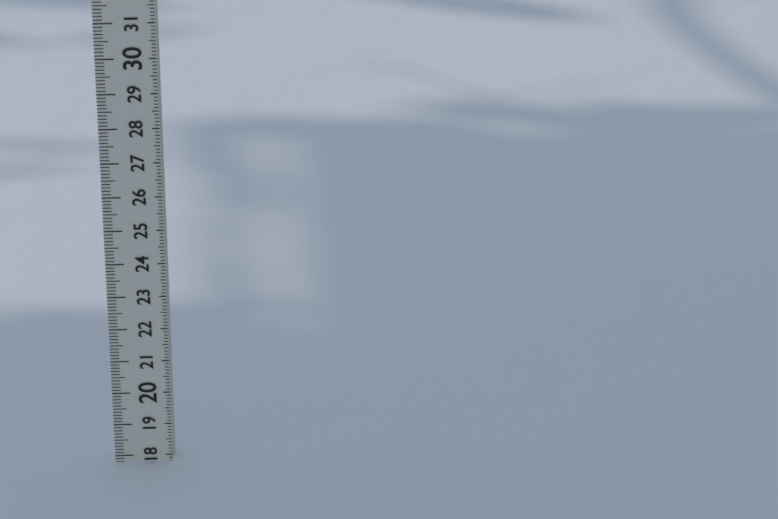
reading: 17.8 (no unit)
